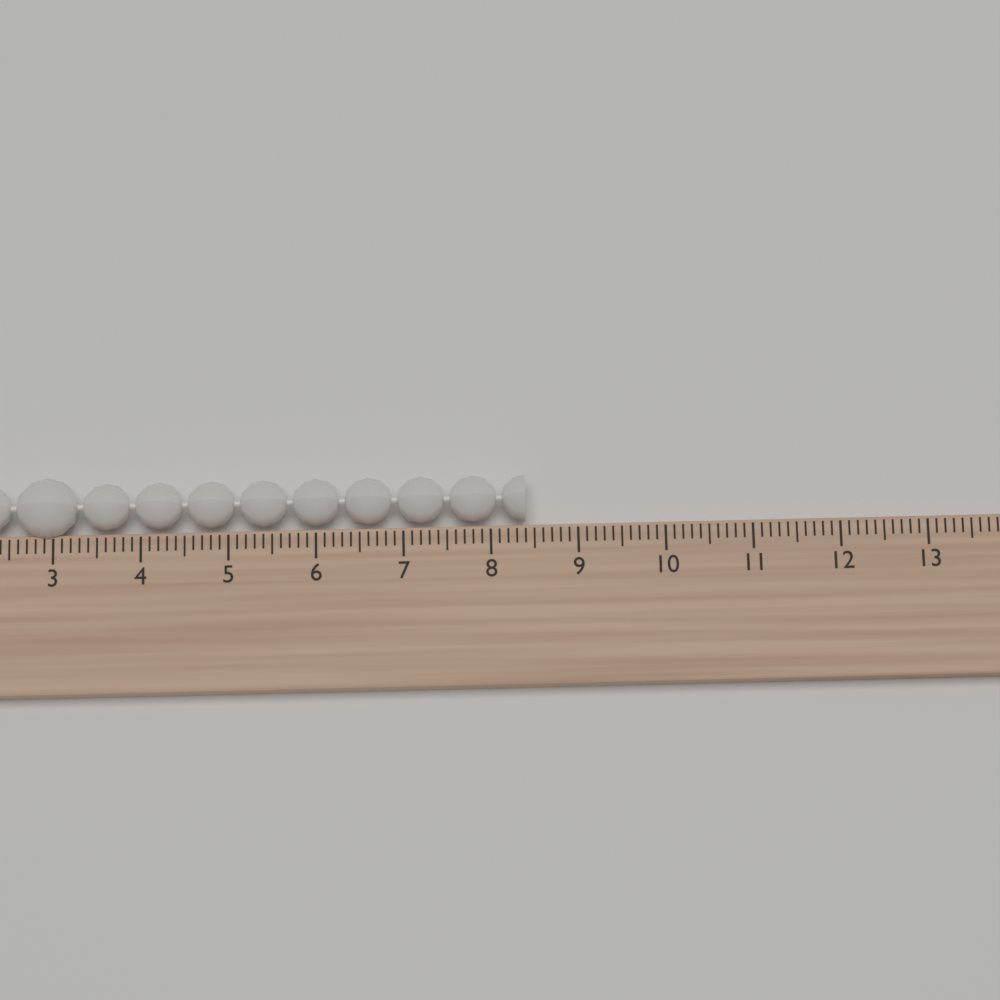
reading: 8.4 (no unit)
